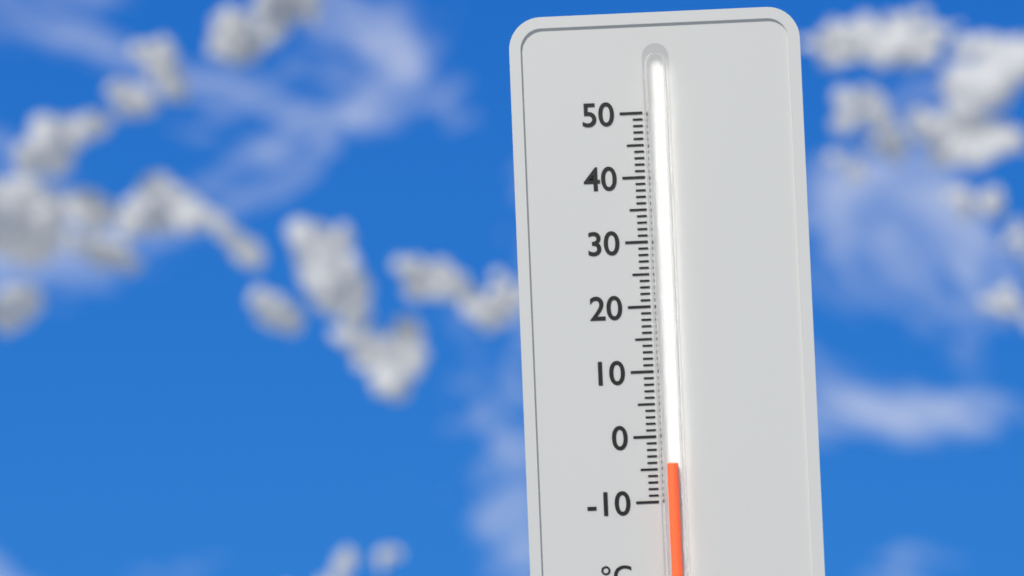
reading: -4 °C
